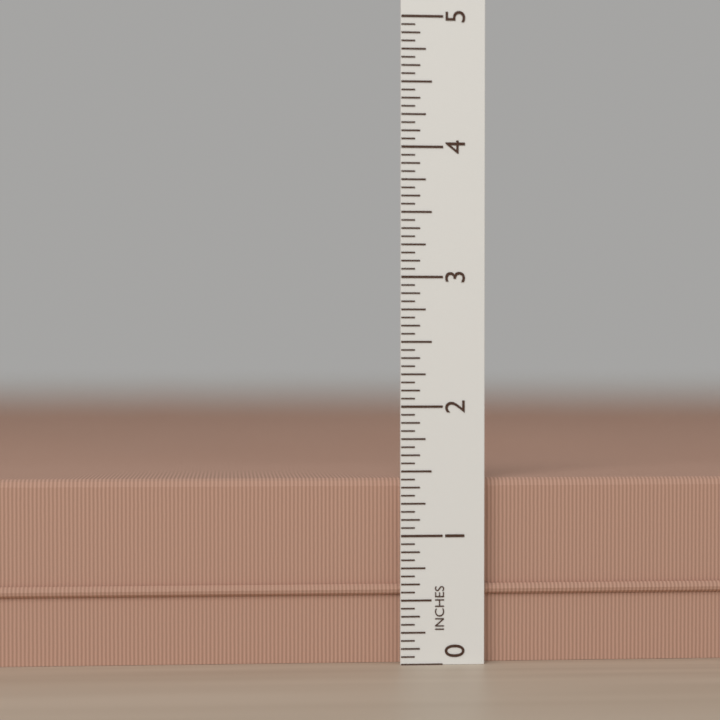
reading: 1.4375 in
